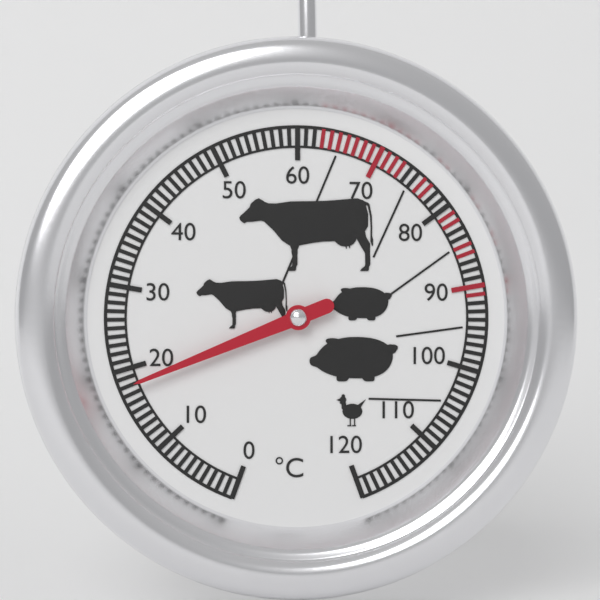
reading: 18 °C
